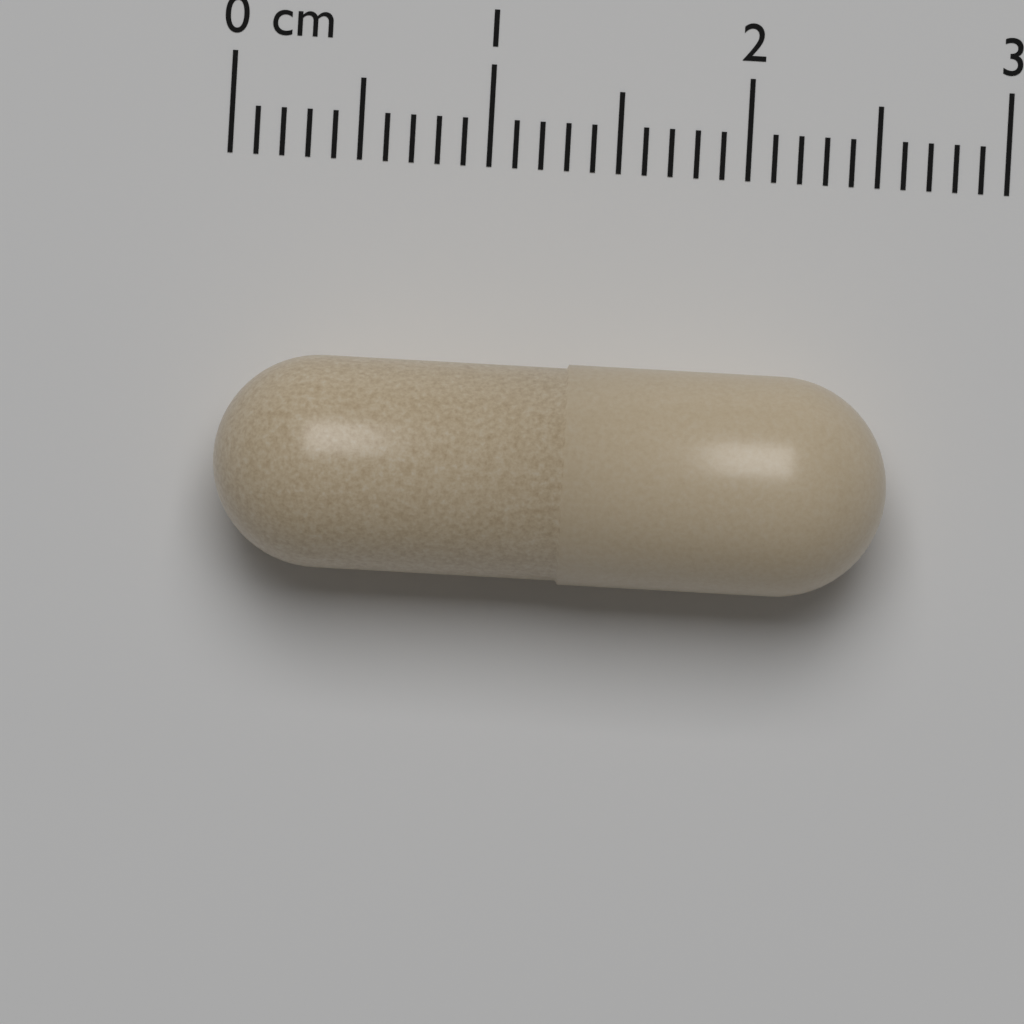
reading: 2.6 cm
